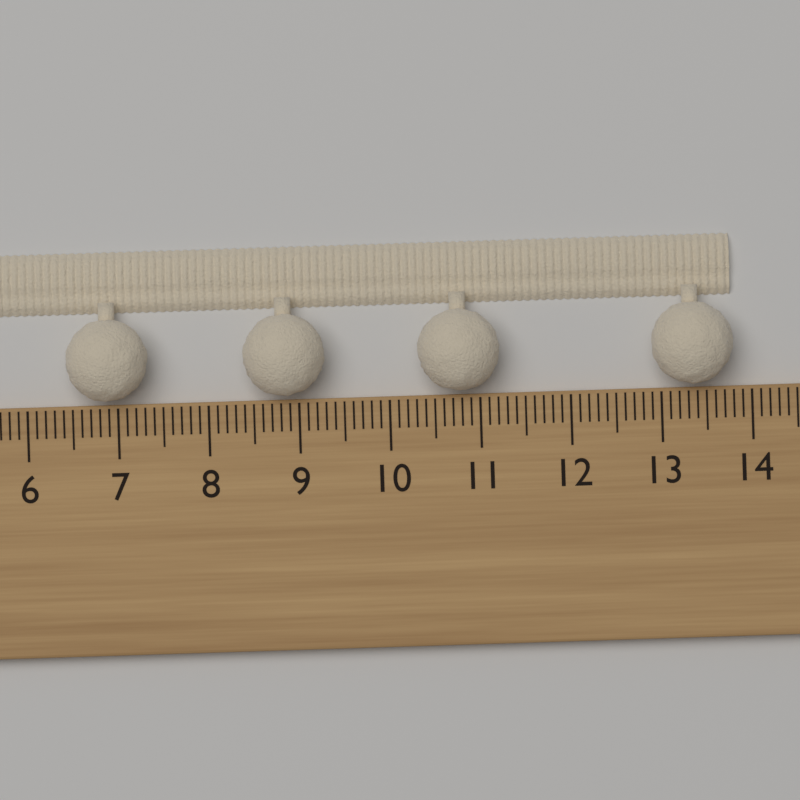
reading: 13.8 cm
